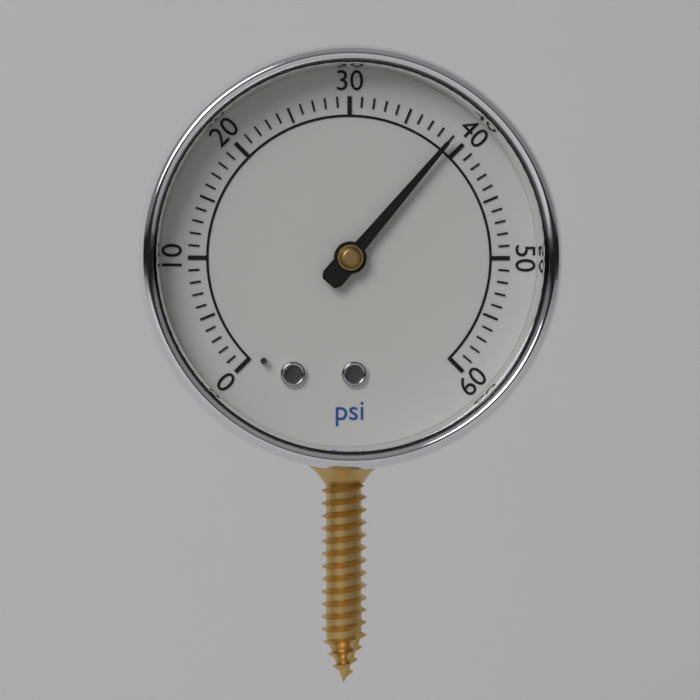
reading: 39 psi
